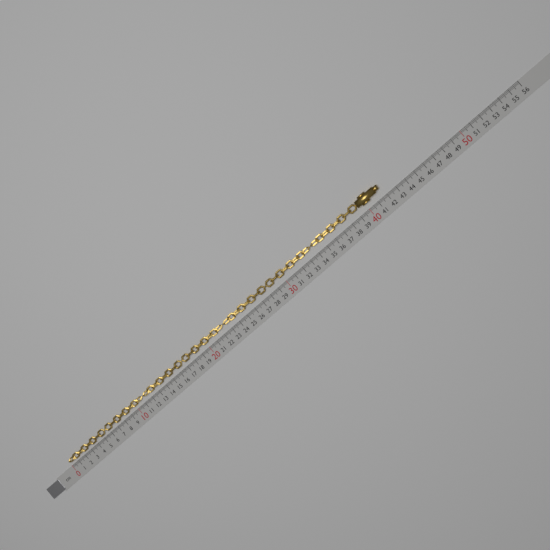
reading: 41.8 cm
